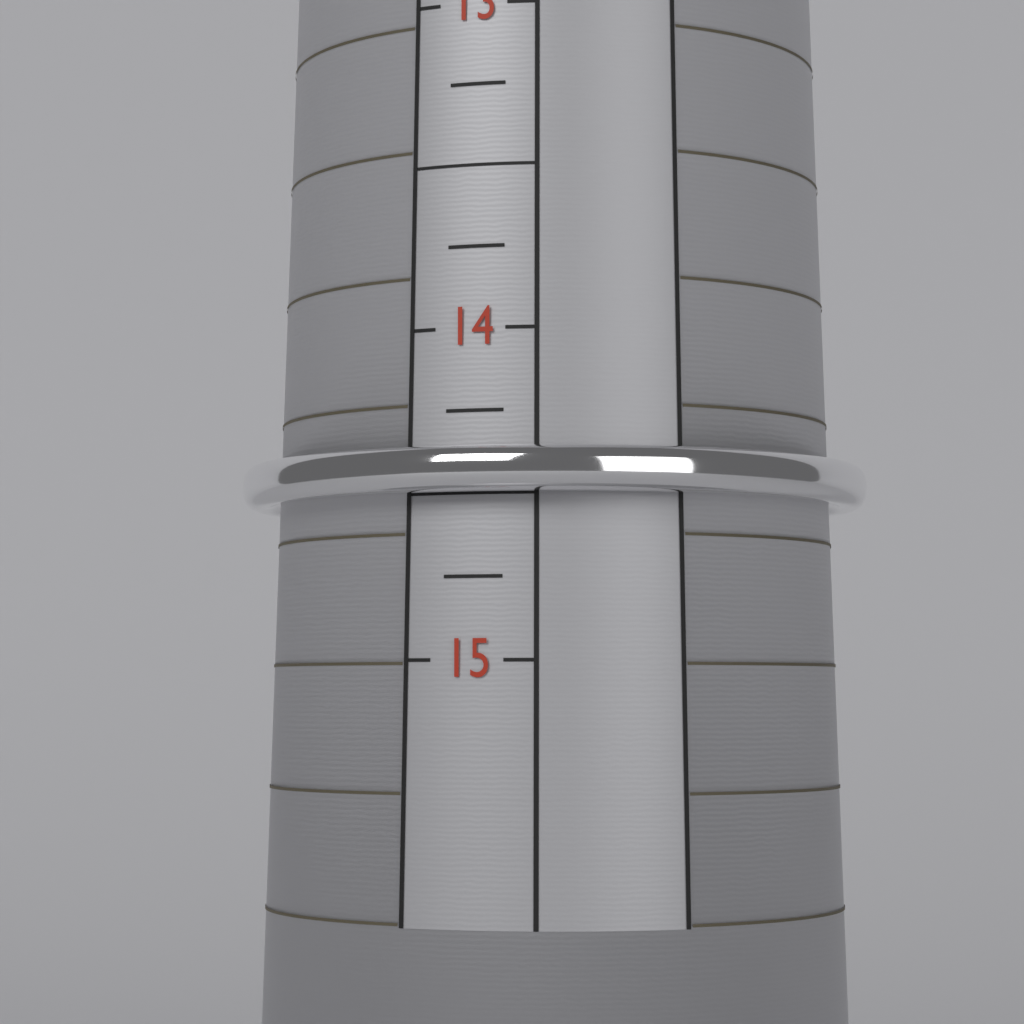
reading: 14.50 (no unit)
